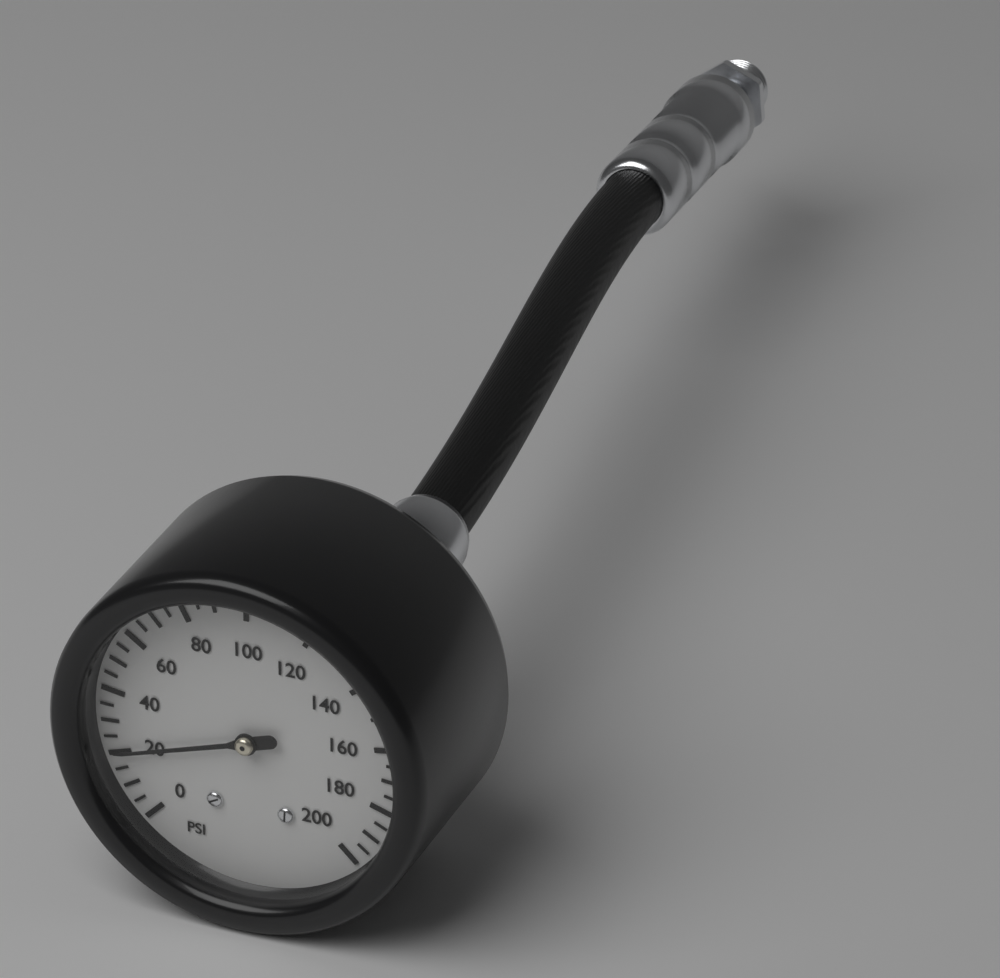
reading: 20 psi
